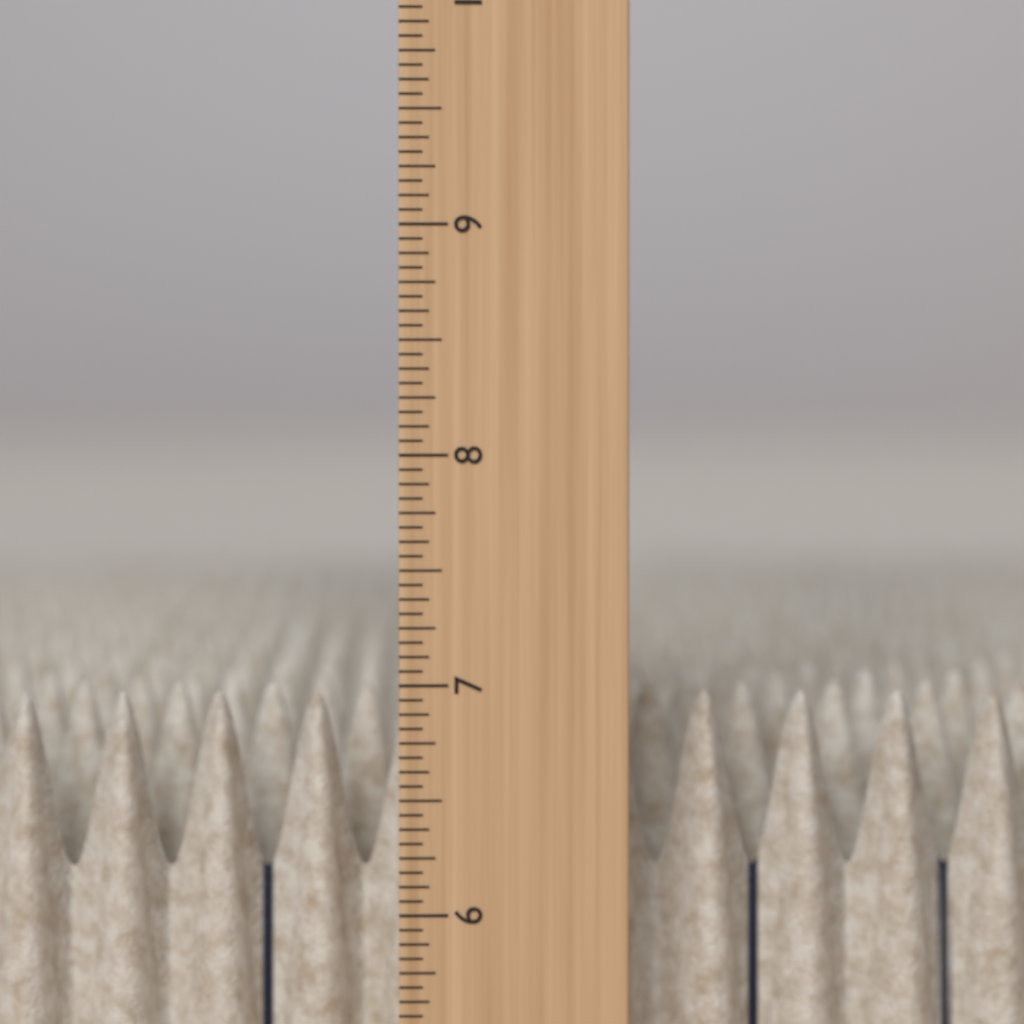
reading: 6.9375 in
